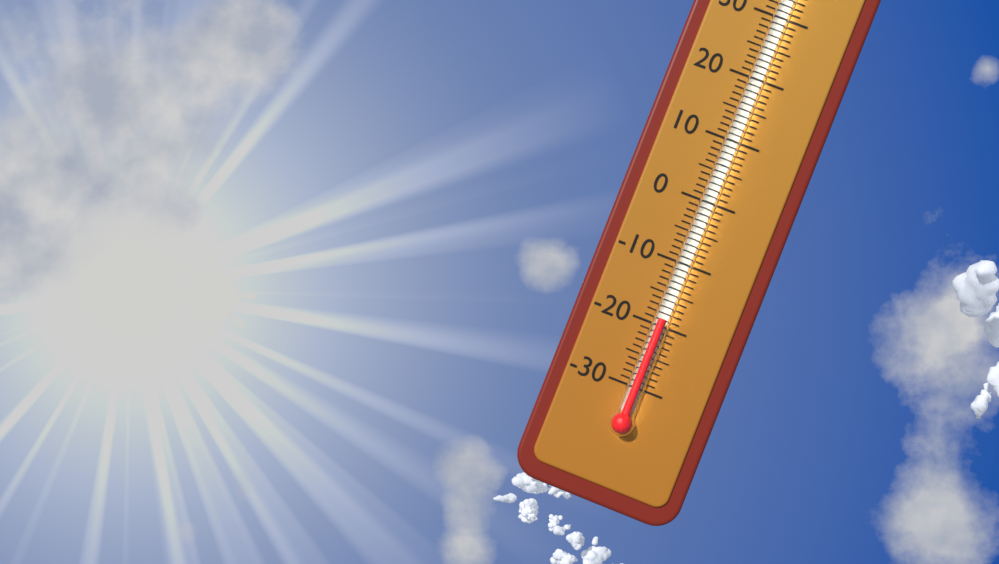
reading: -19 °C
